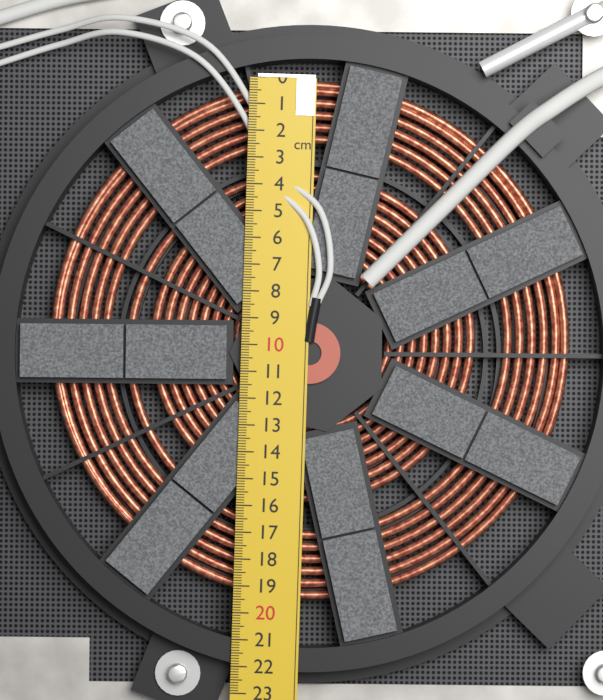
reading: 19.5 cm
